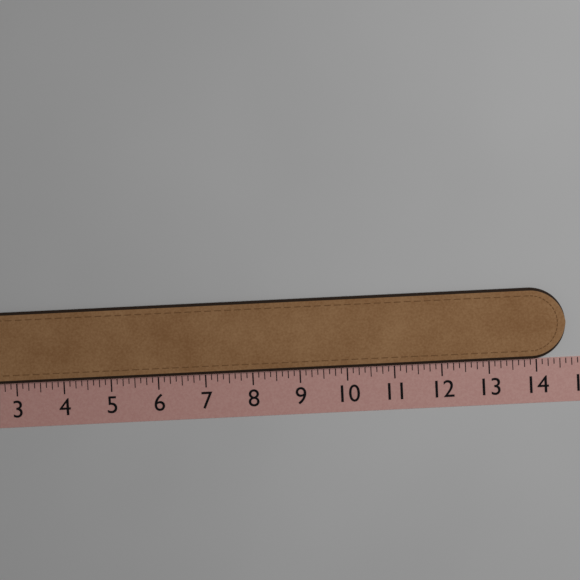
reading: 14.625 (no unit)
